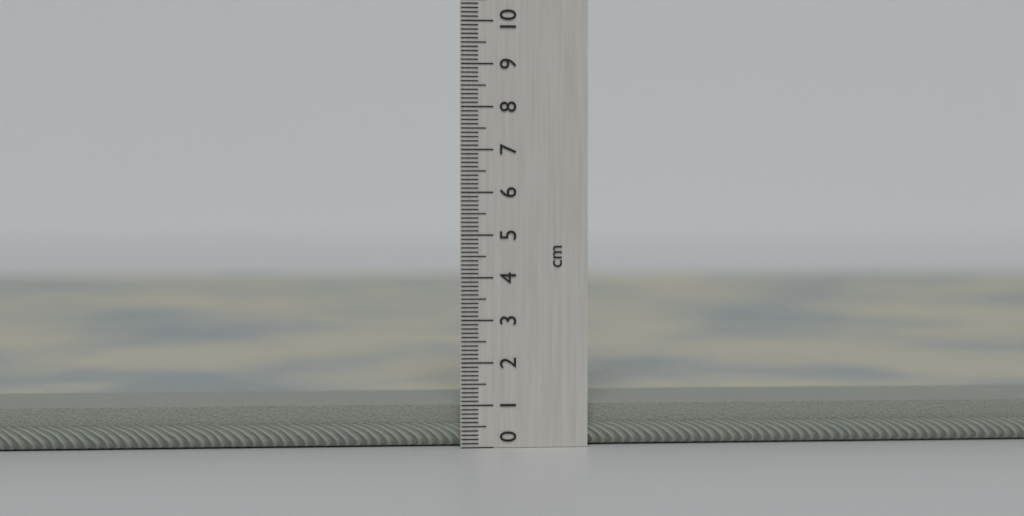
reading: 1.0 cm
